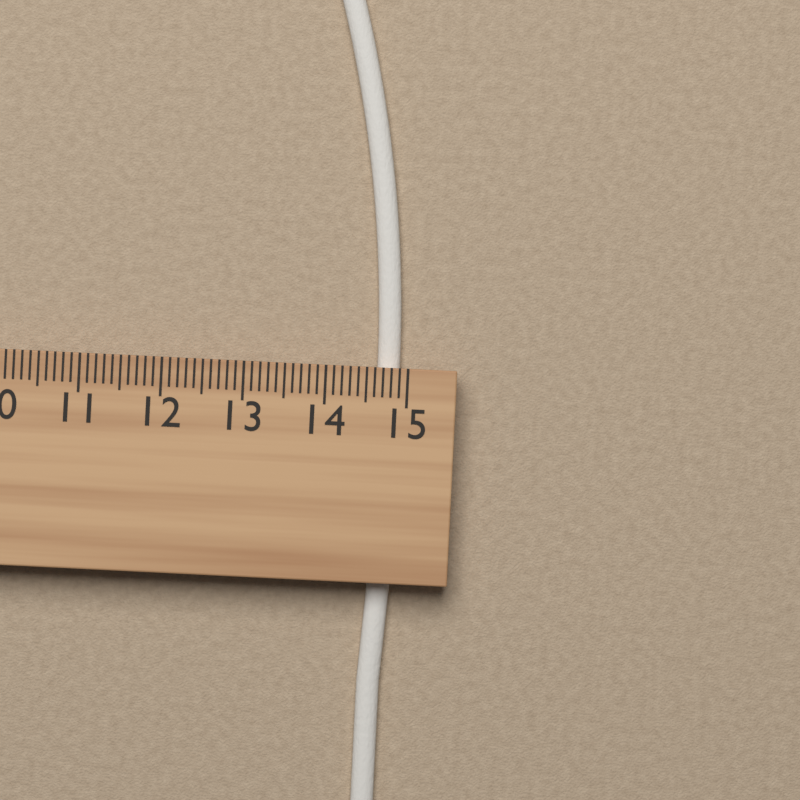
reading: 14.9 cm
